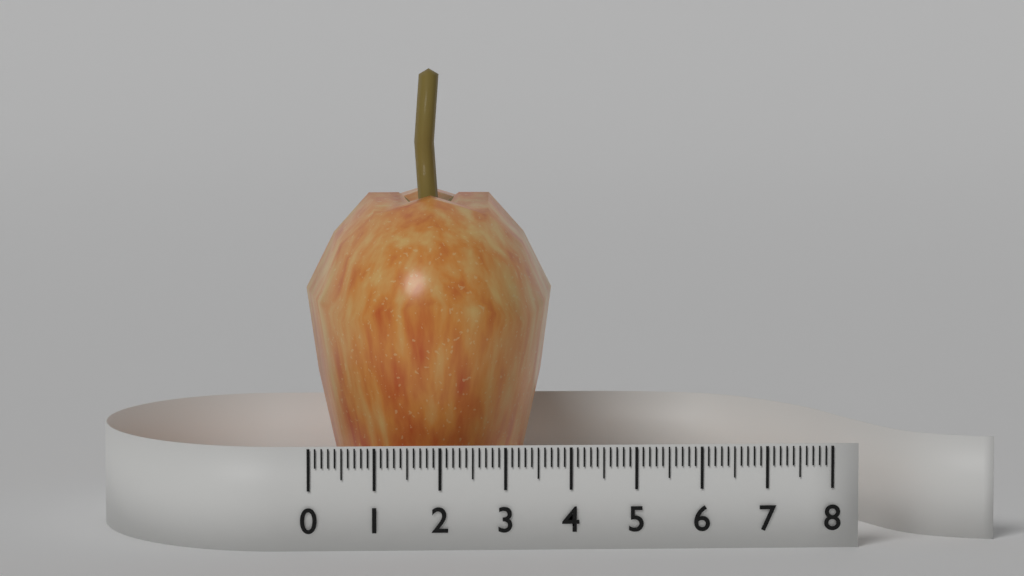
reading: 3.9 (no unit)
